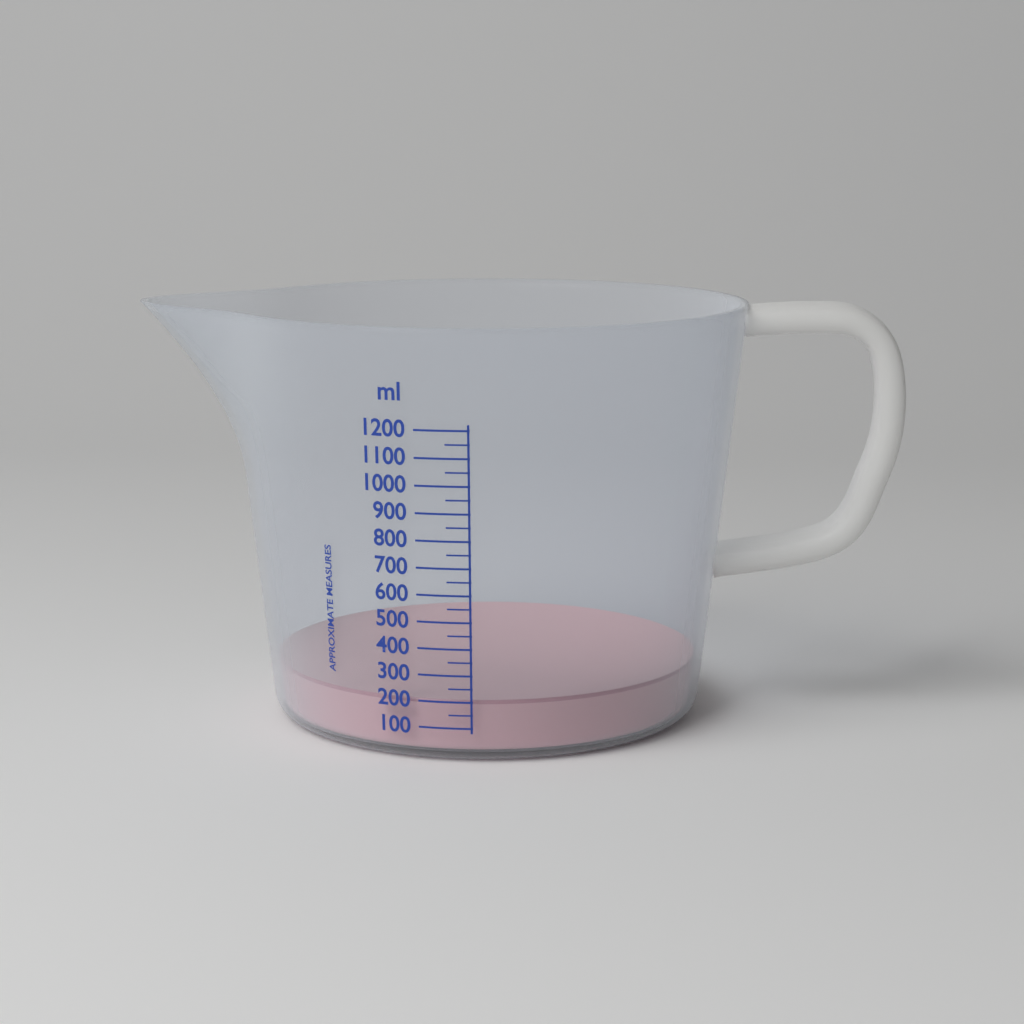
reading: 200 ml
